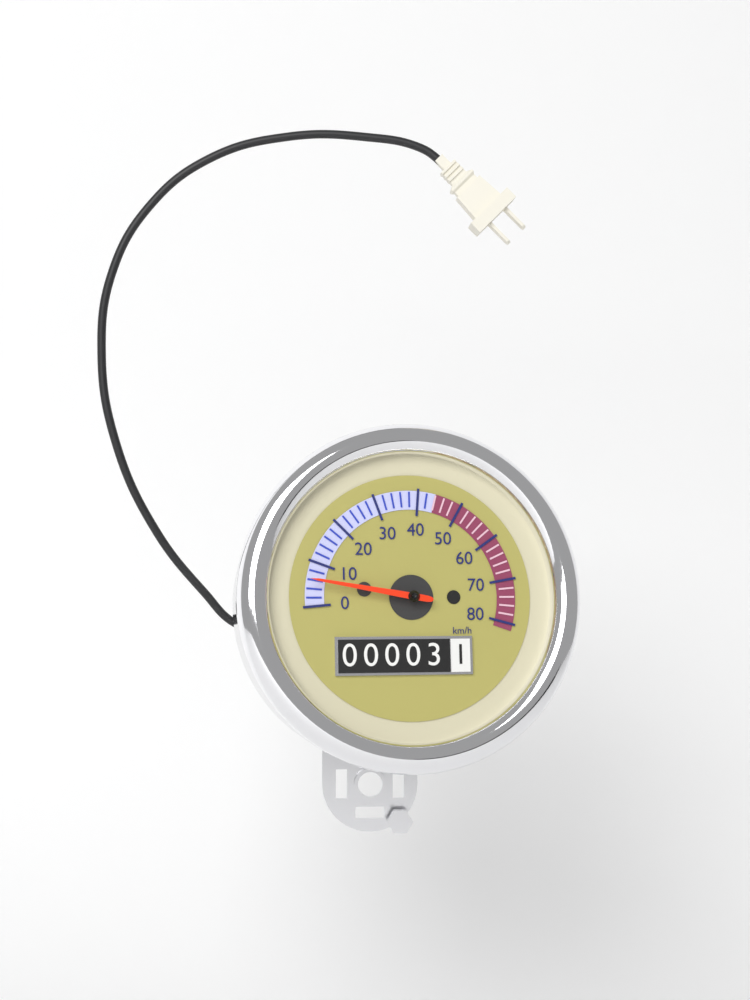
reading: 6 km/h
